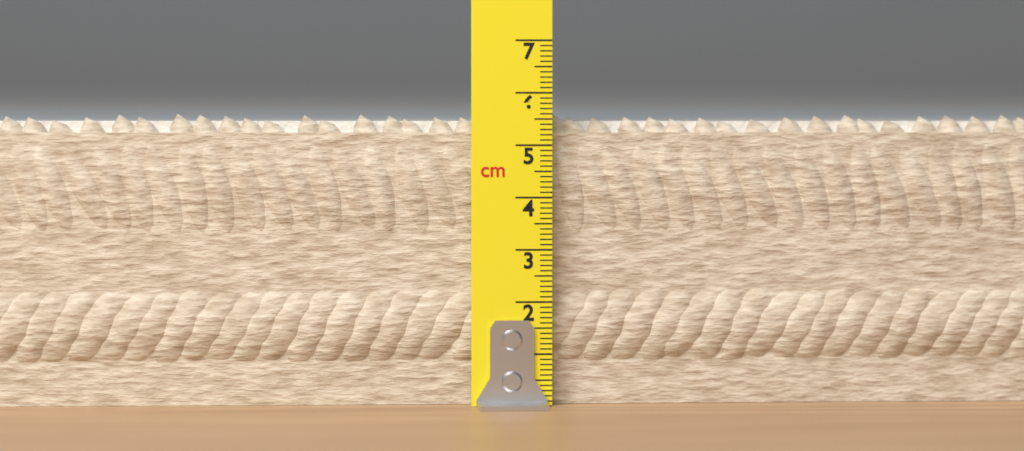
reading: 5.6 cm
